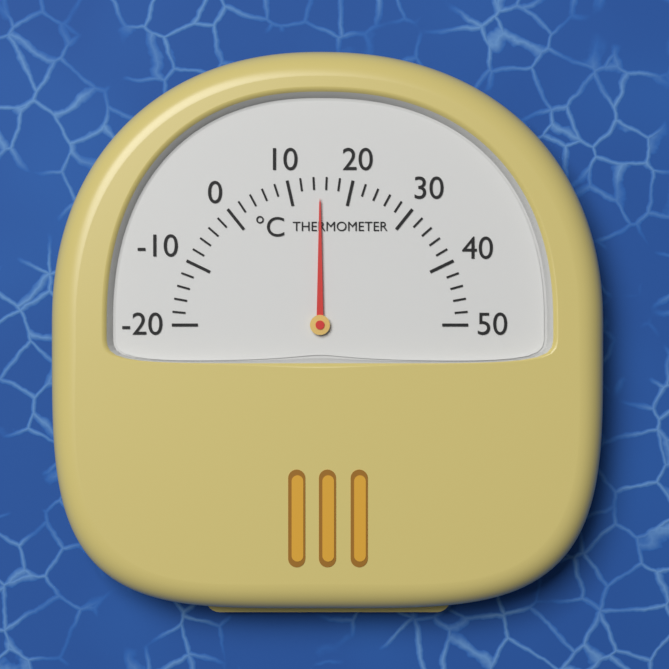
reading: 15 °C
